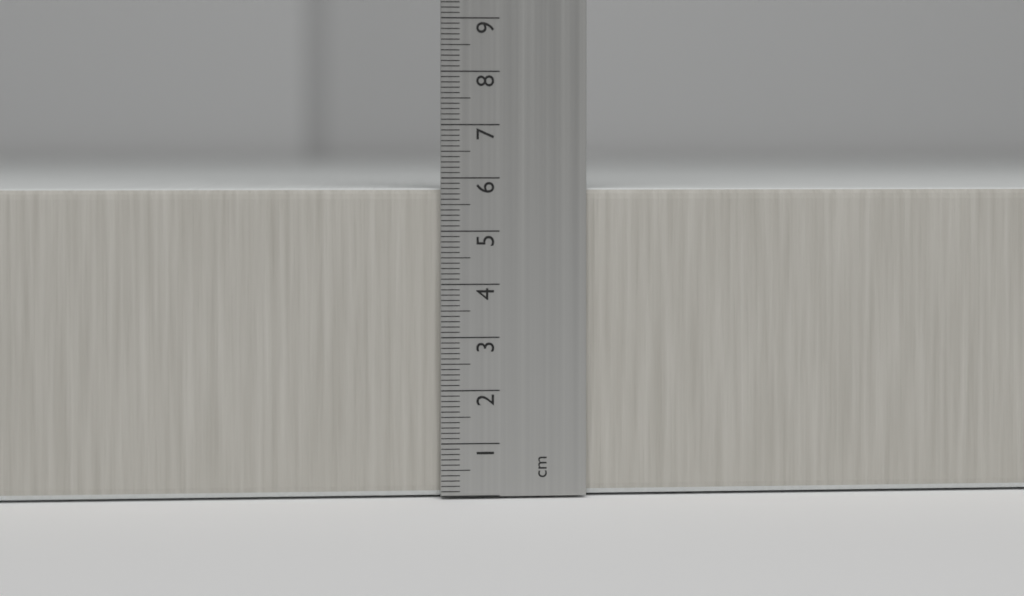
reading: 5.8 cm
